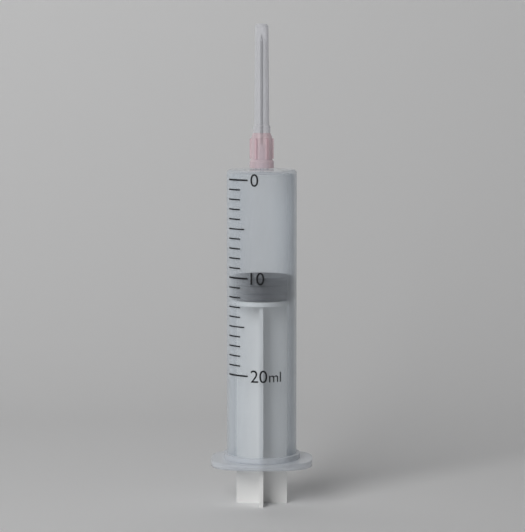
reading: 10 ml
